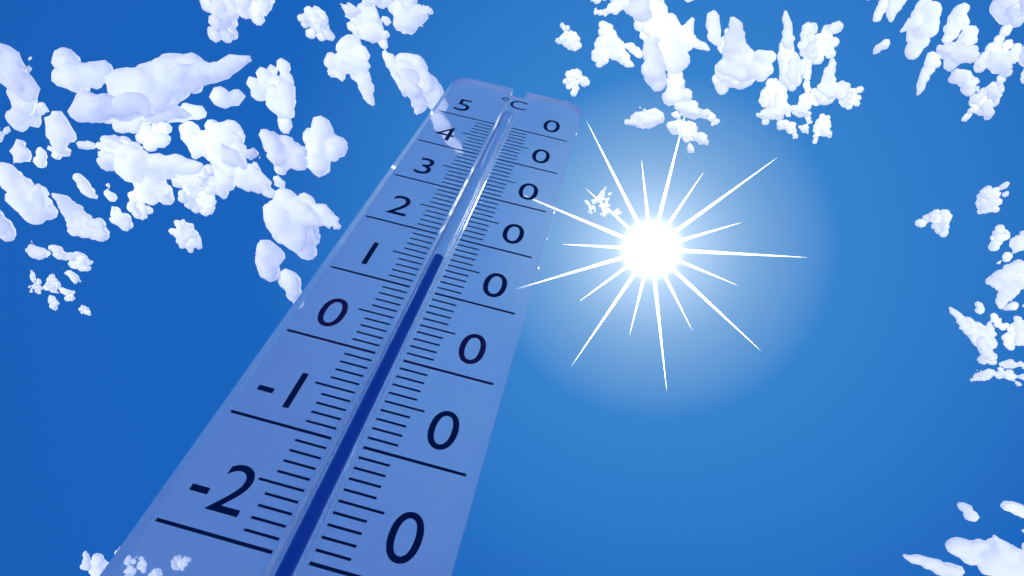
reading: 16 °C
